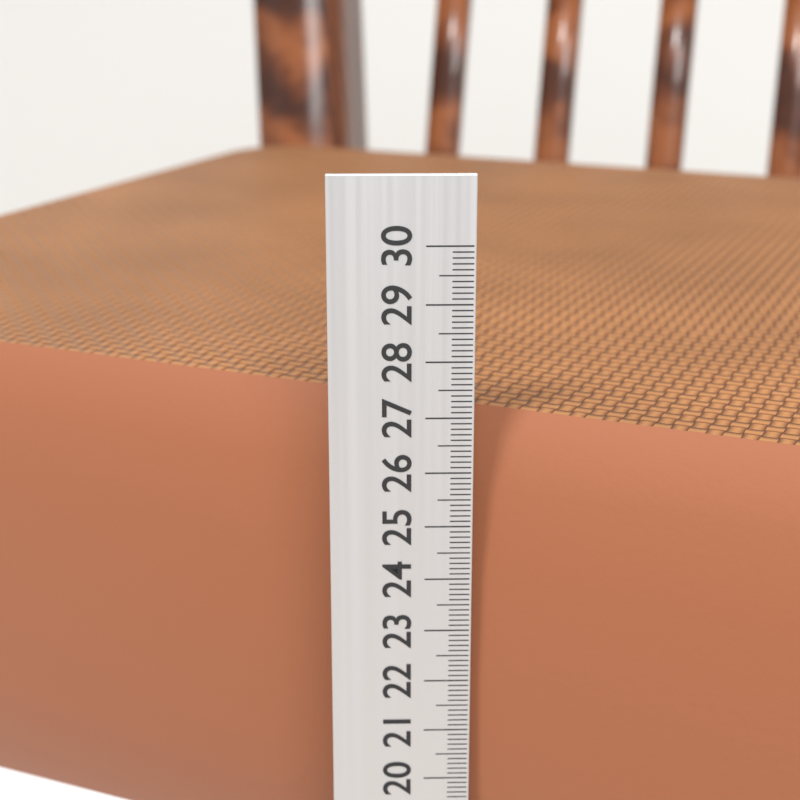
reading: 26.9 cm
